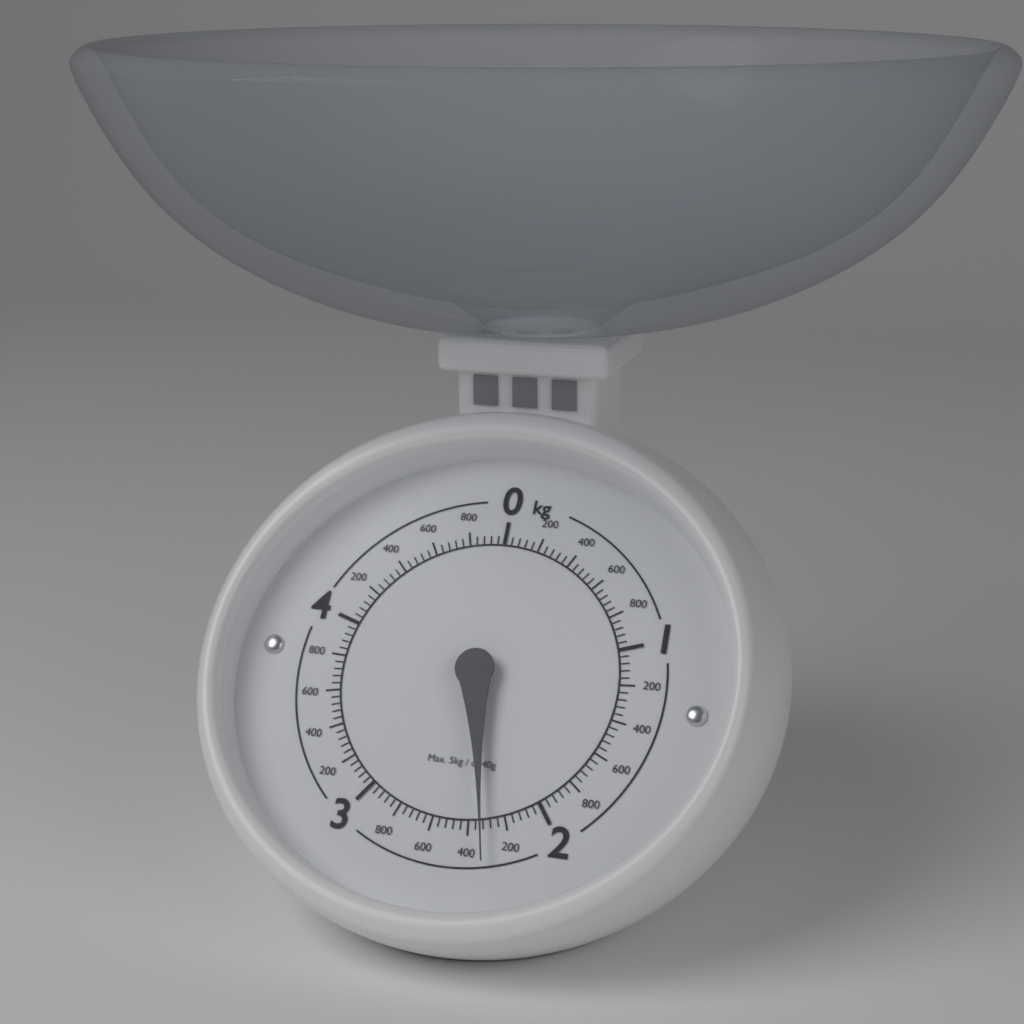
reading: 2.32 kg
